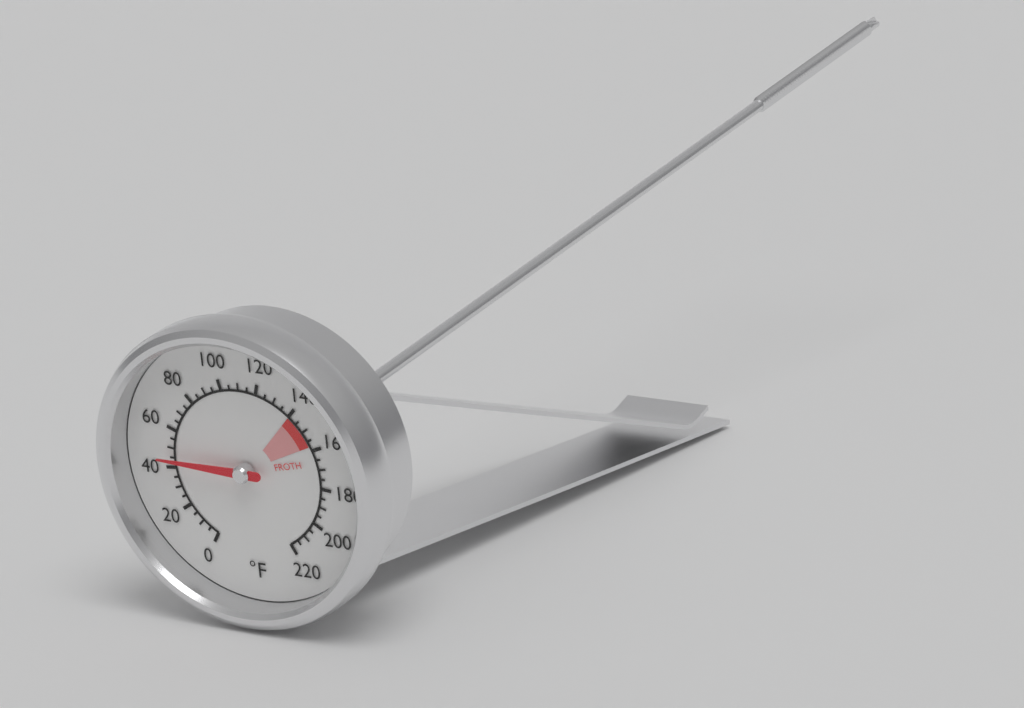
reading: 45 °F
